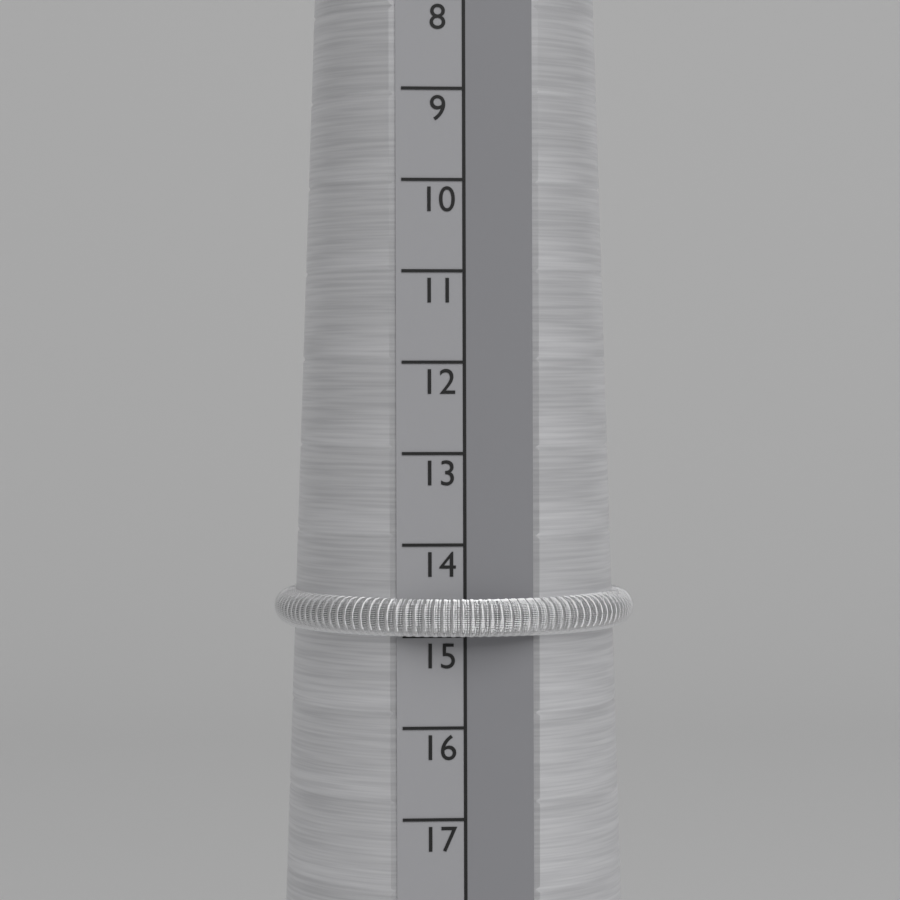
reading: 15 (no unit)
